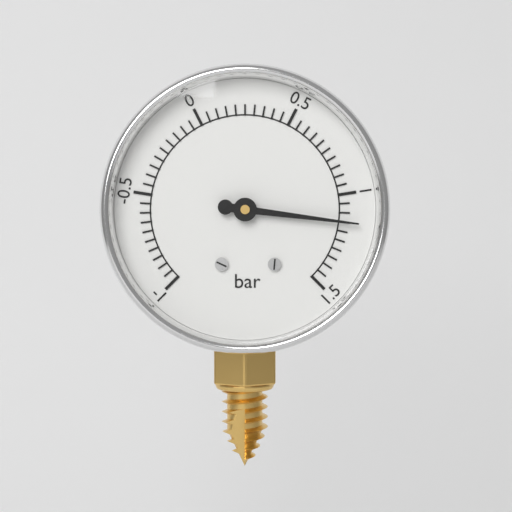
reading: 1.15 bar
